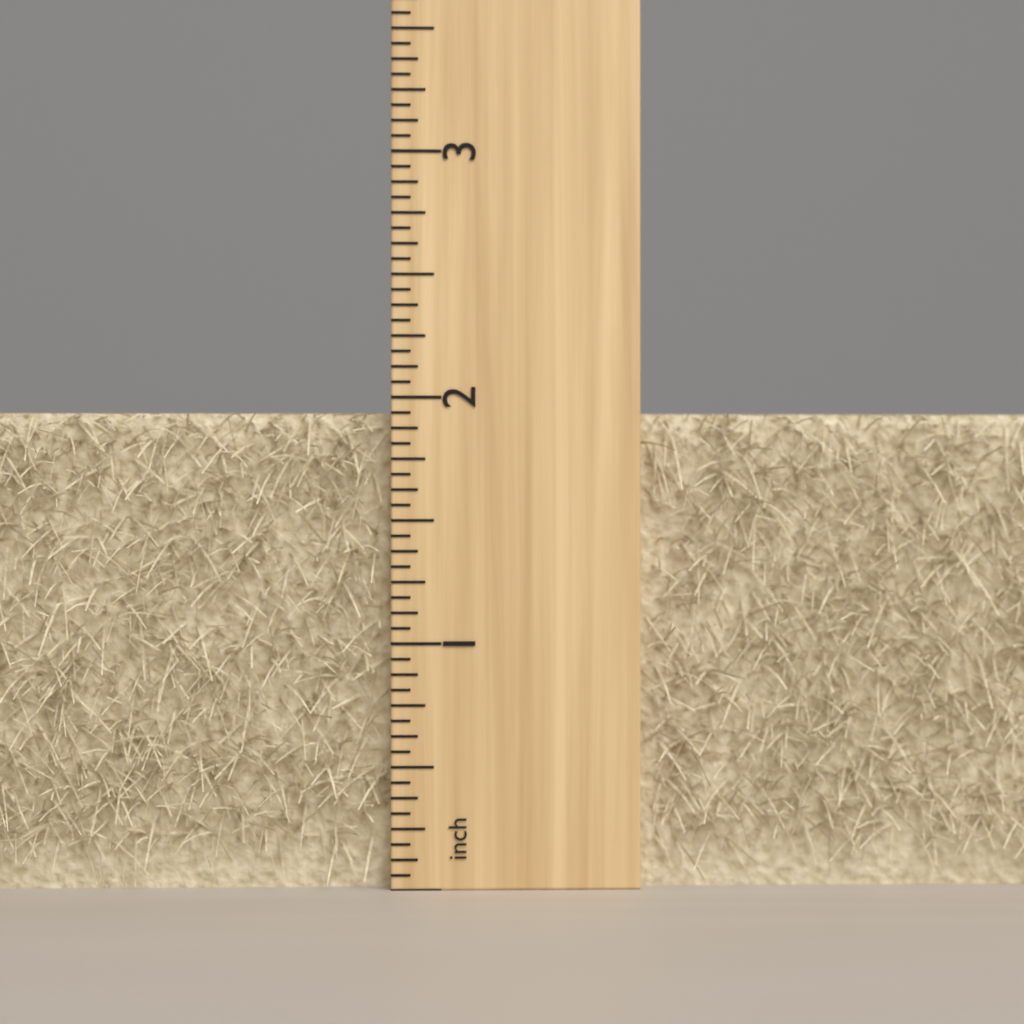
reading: 1.9375 inch
